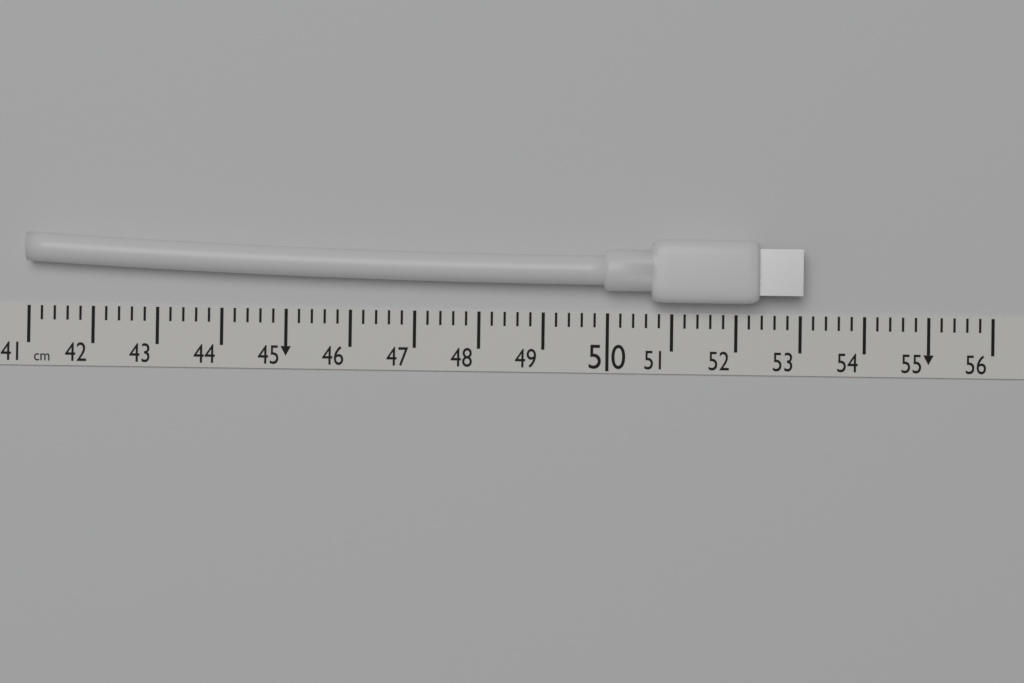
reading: 53.0 cm
